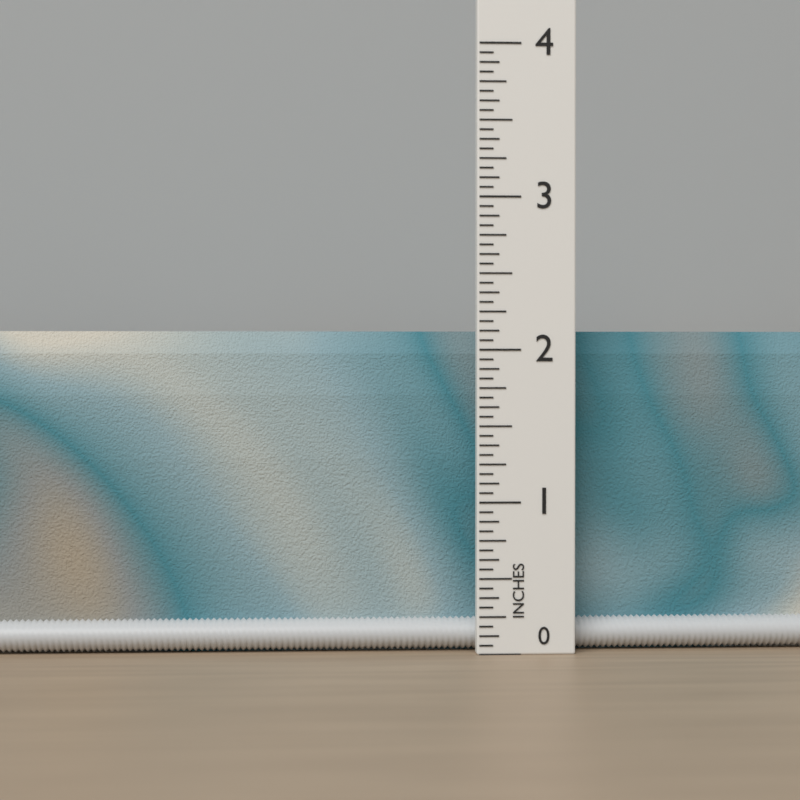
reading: 2.1250 in
